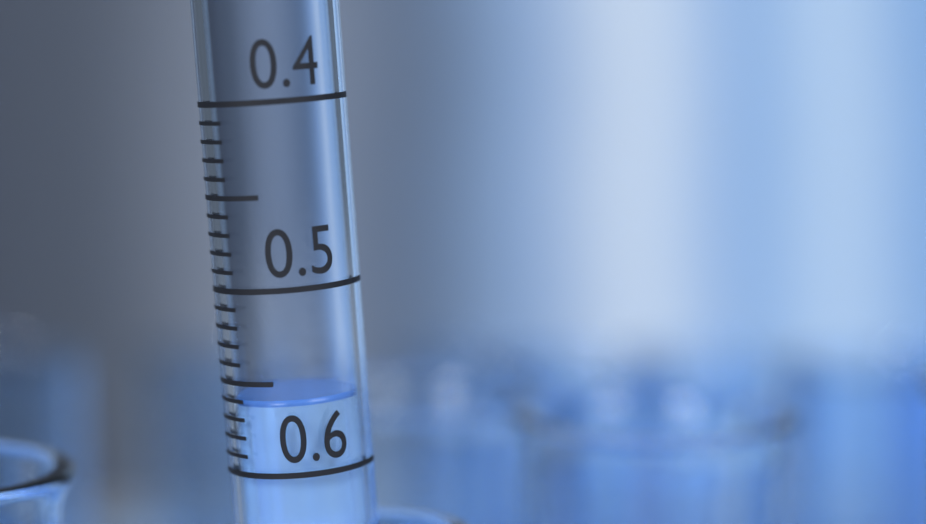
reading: 0.56 (no unit)
